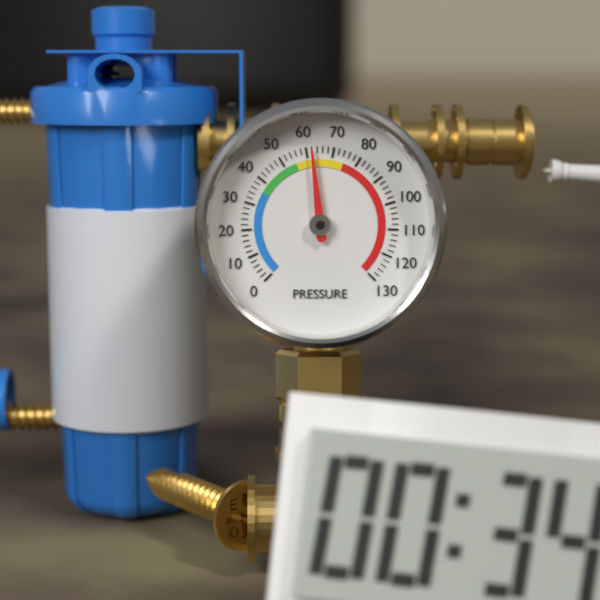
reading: 62 (no unit)
